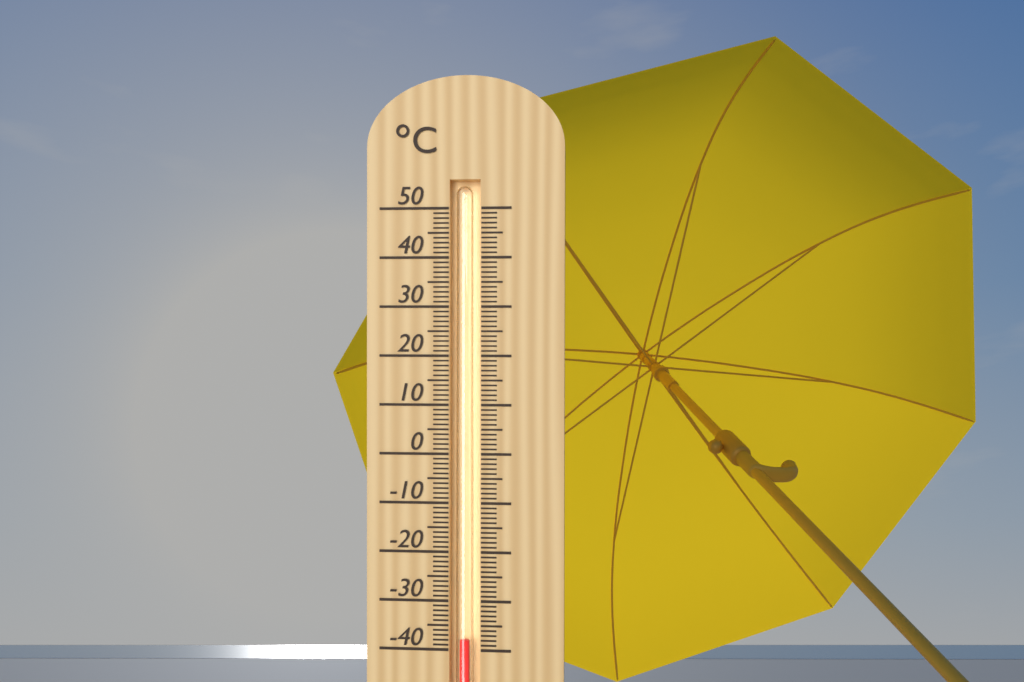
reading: -38 °C
